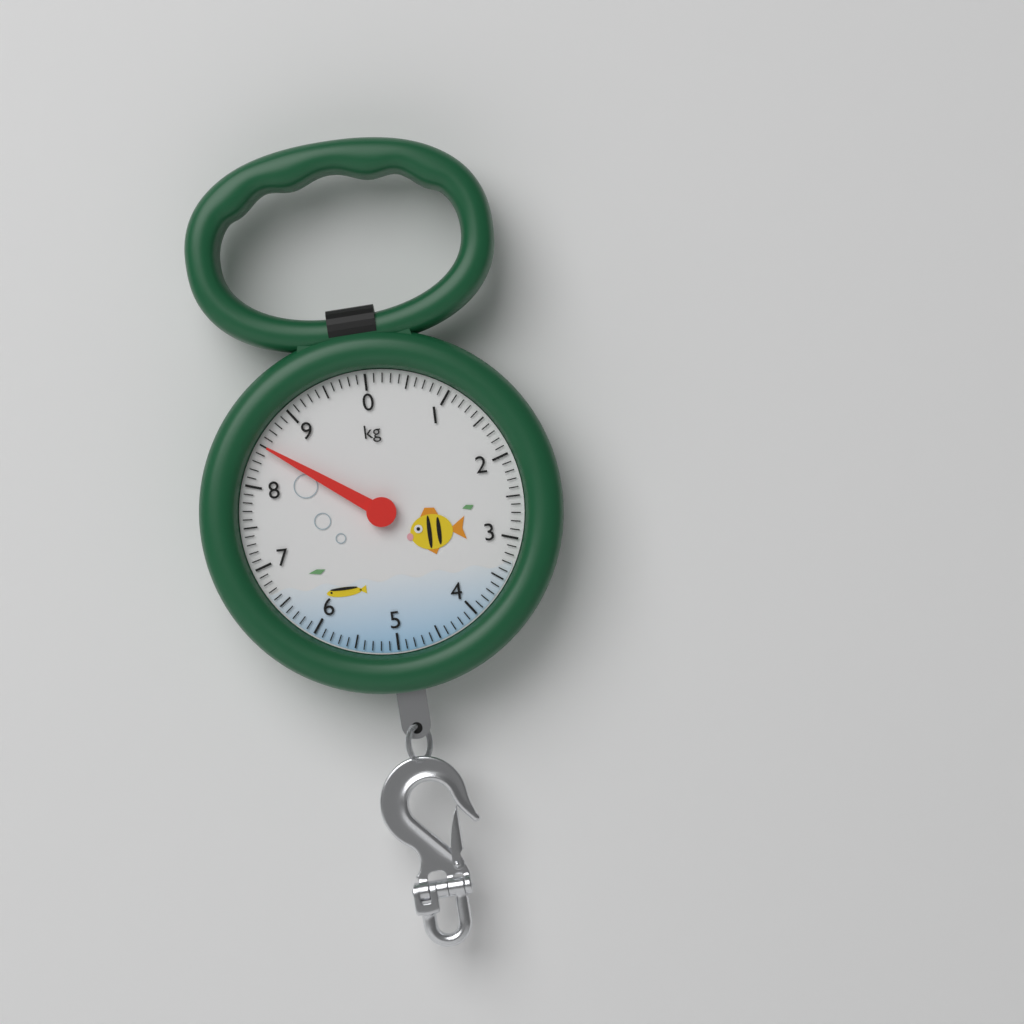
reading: 8.5 kg
